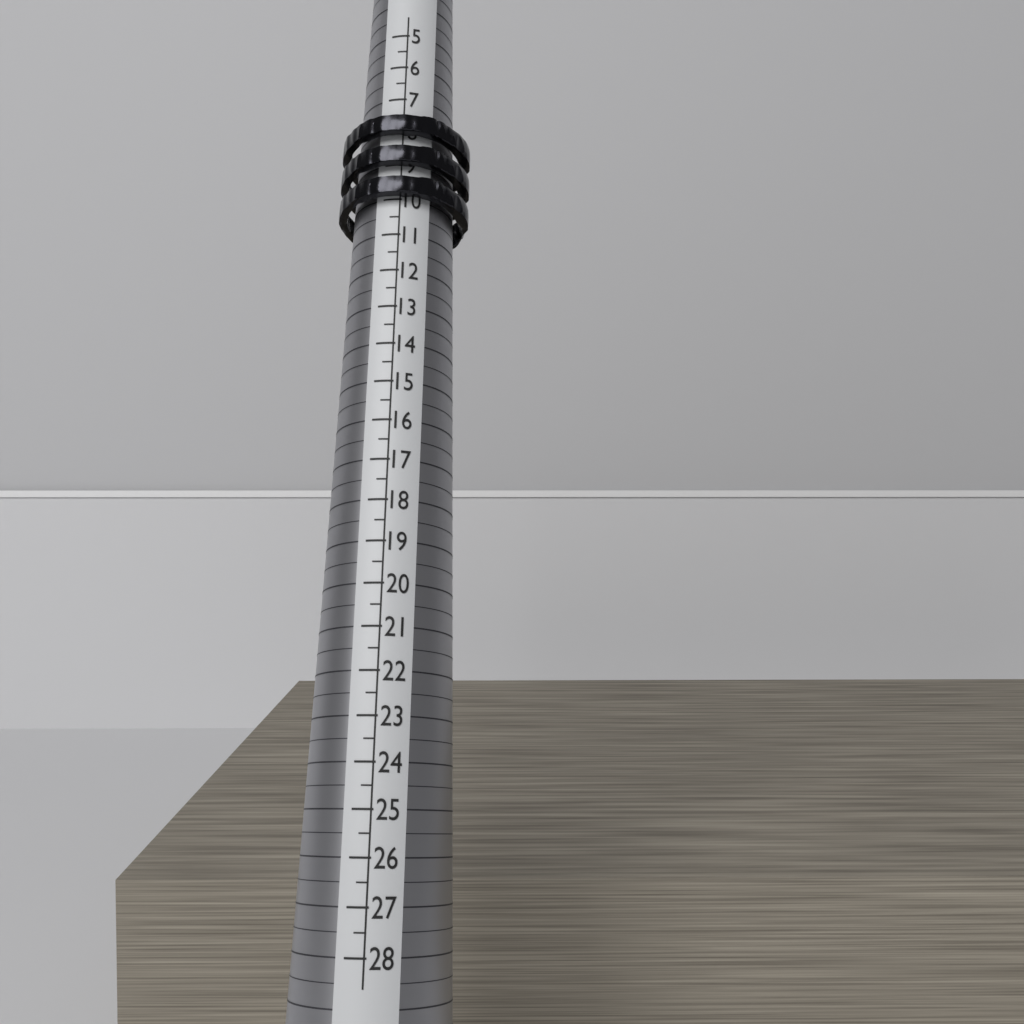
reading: 10.0 (no unit)
